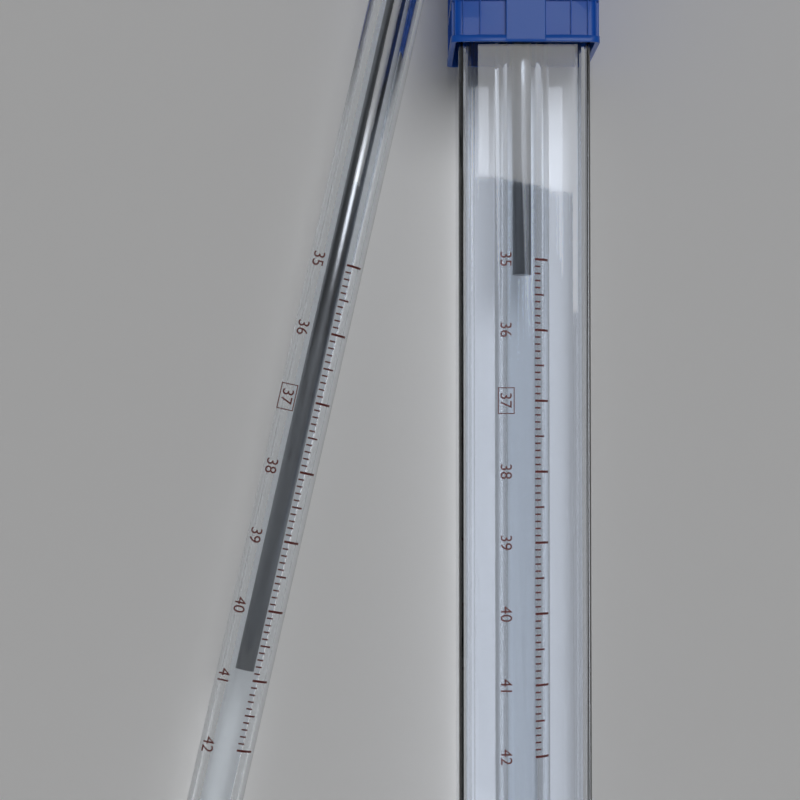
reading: 40.9 °C
